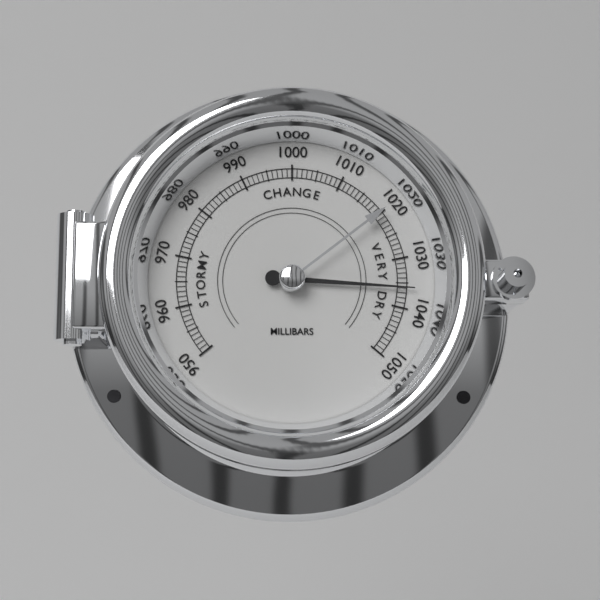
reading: 1036 mbar
